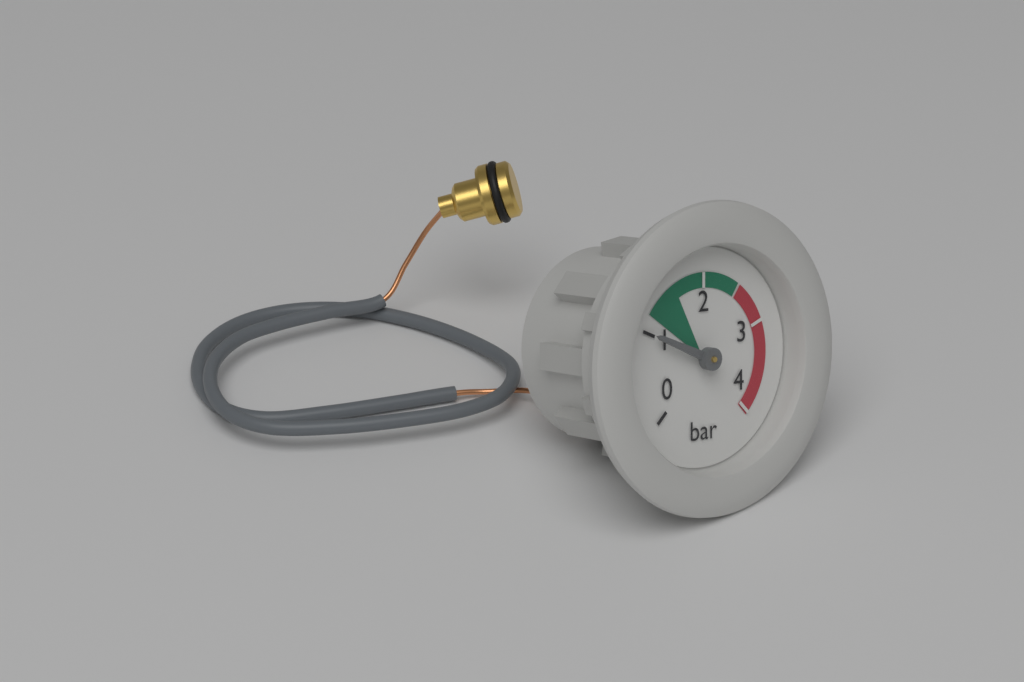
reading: 1 bar
